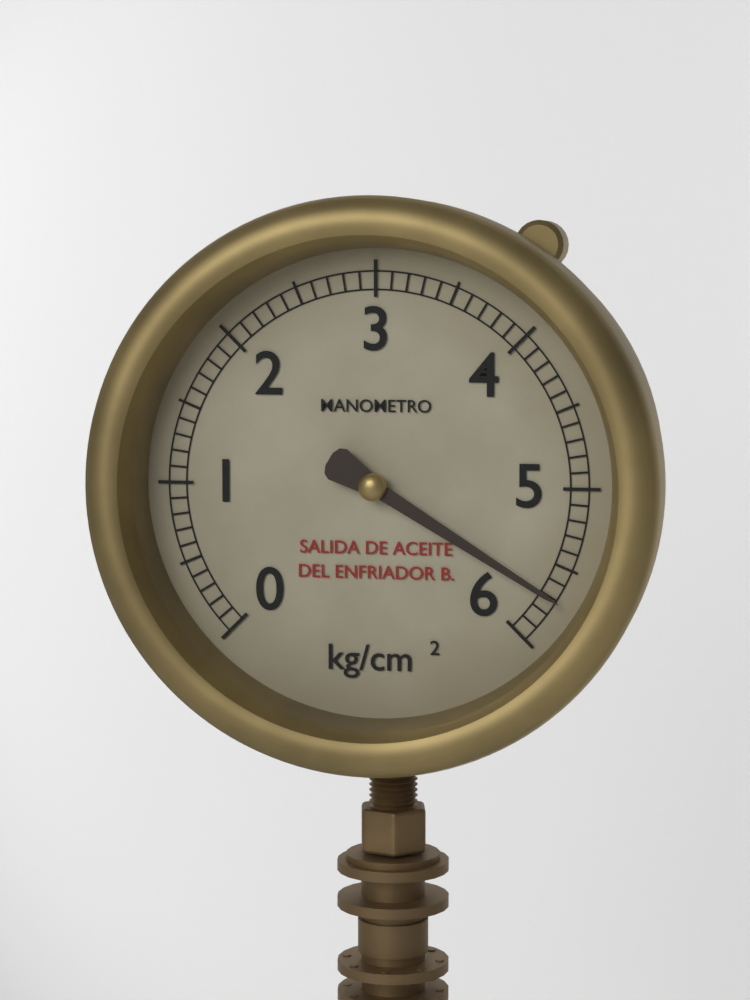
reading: 5.7 kg/cm²
